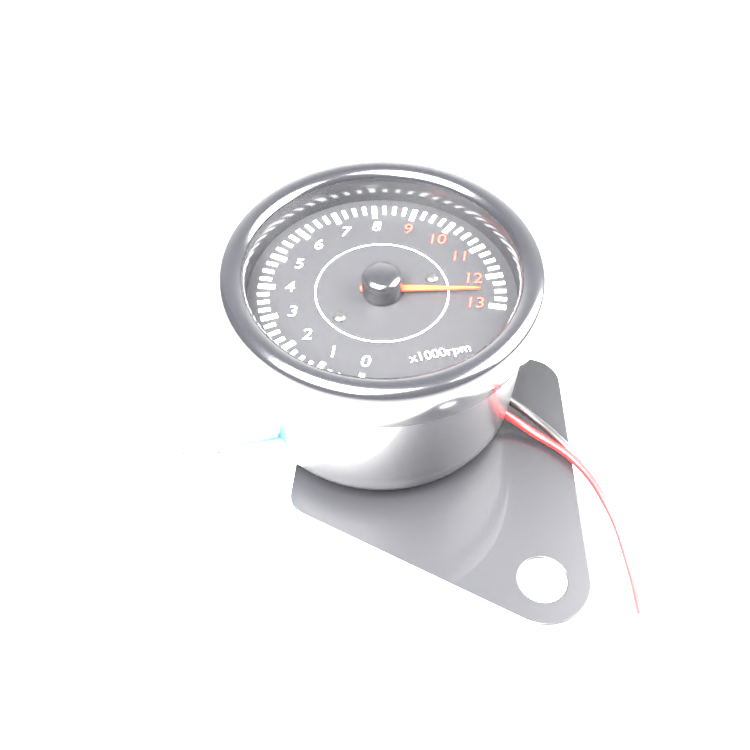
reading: 12.50 x1000 rpm
